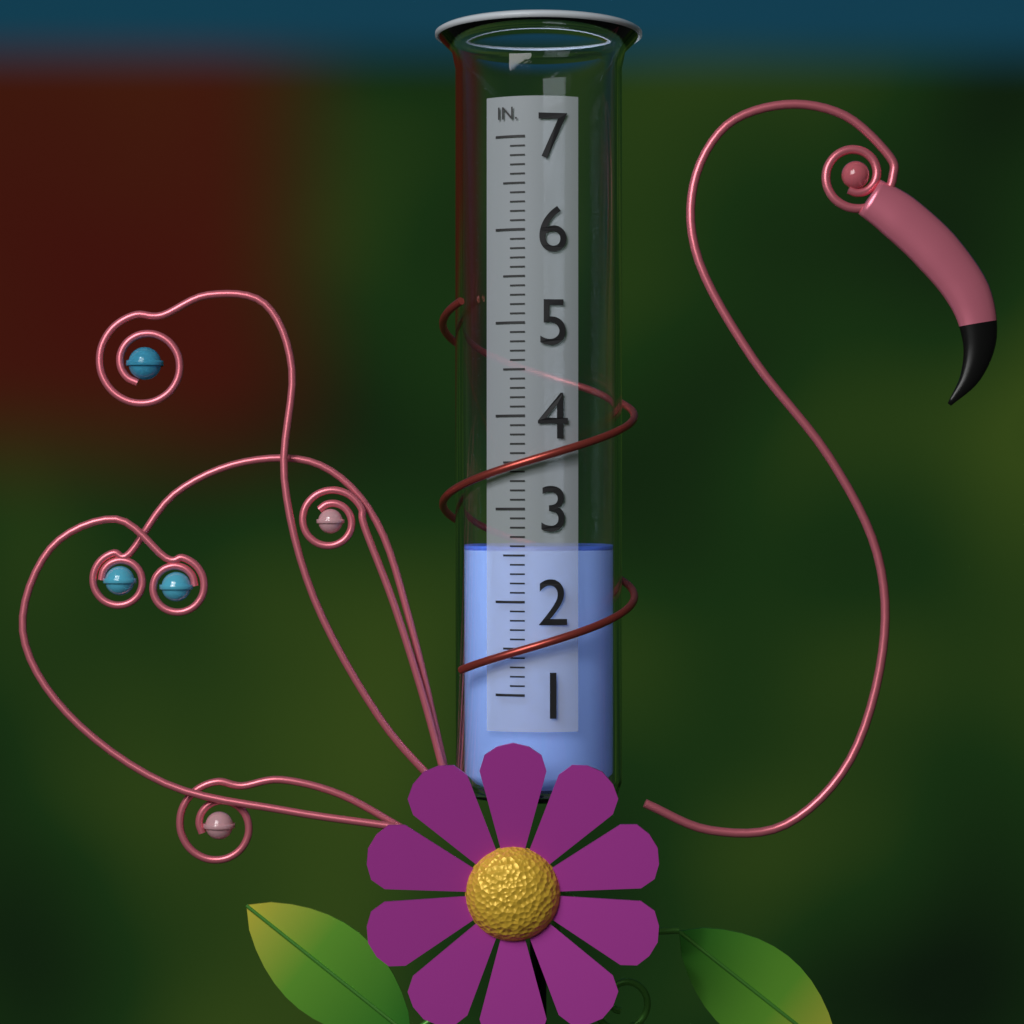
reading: 2.6 in
